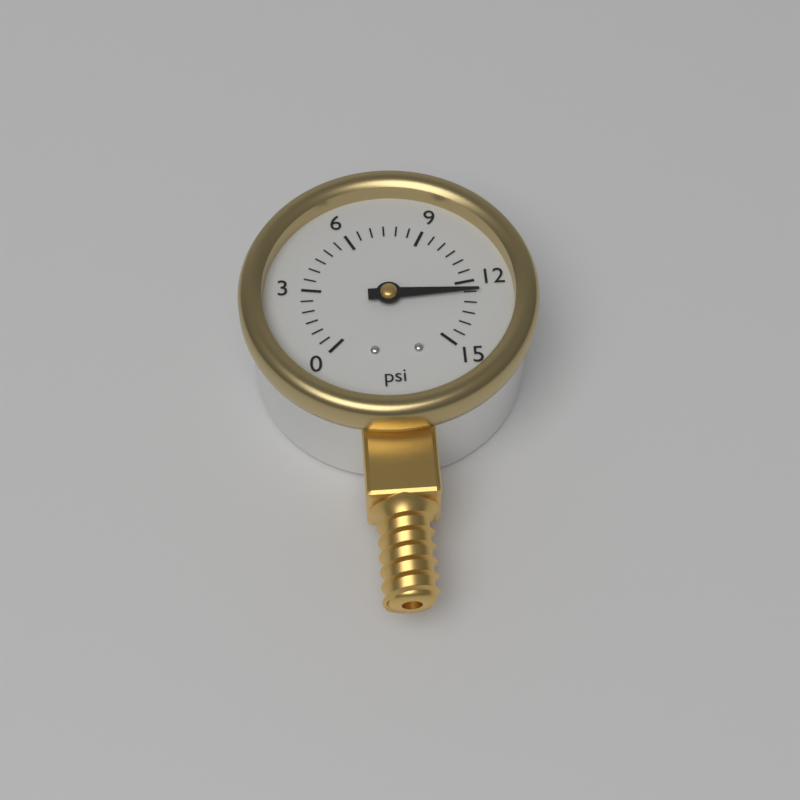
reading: 12.5 psi
